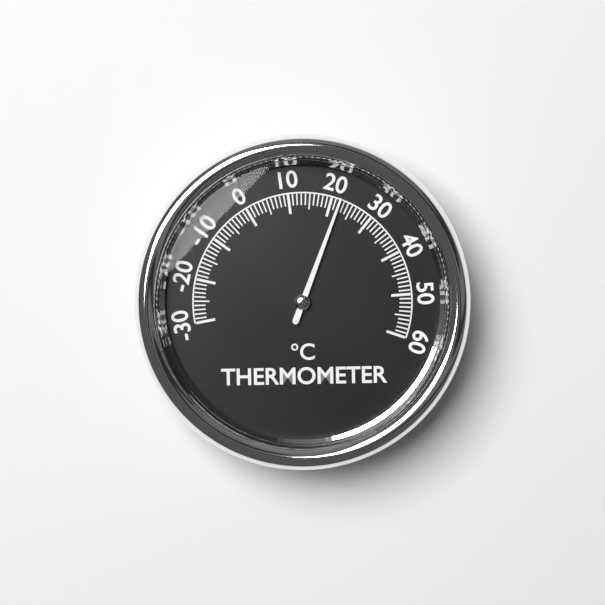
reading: 22 °C
